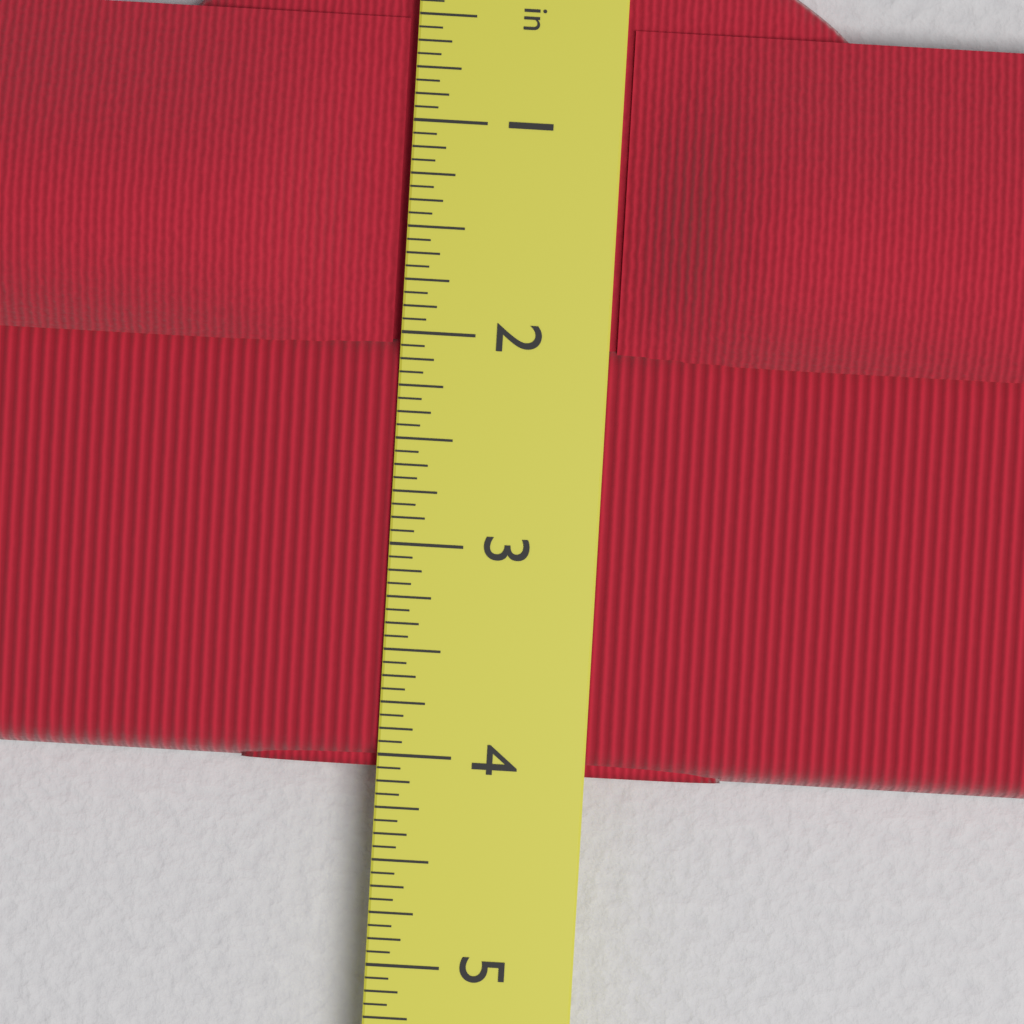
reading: 4.0625 in
